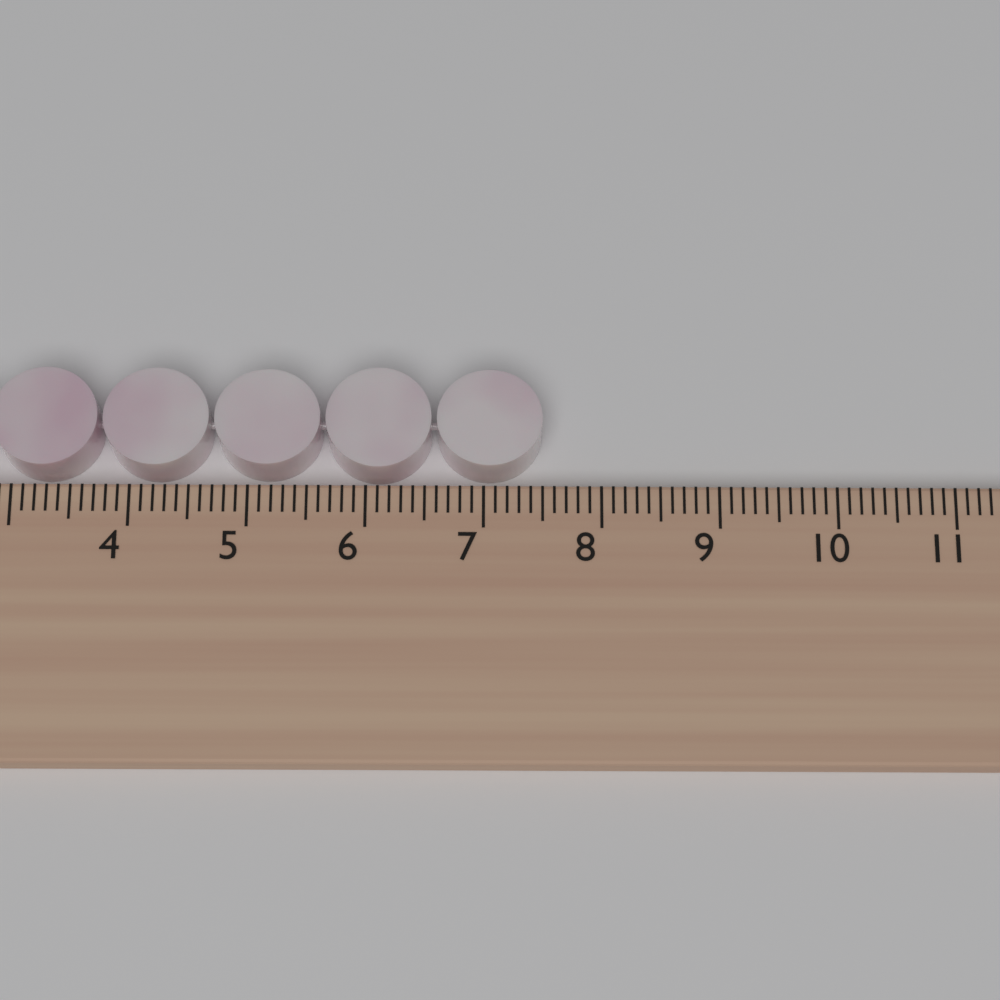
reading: 7.5 cm
